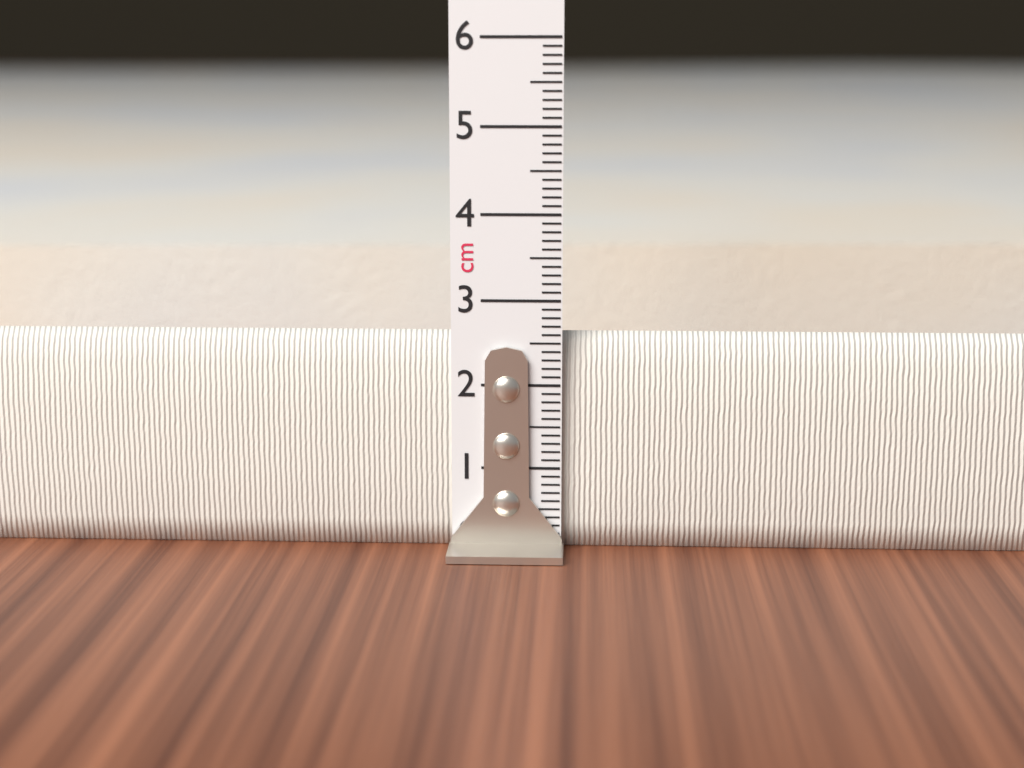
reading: 2.6 cm
